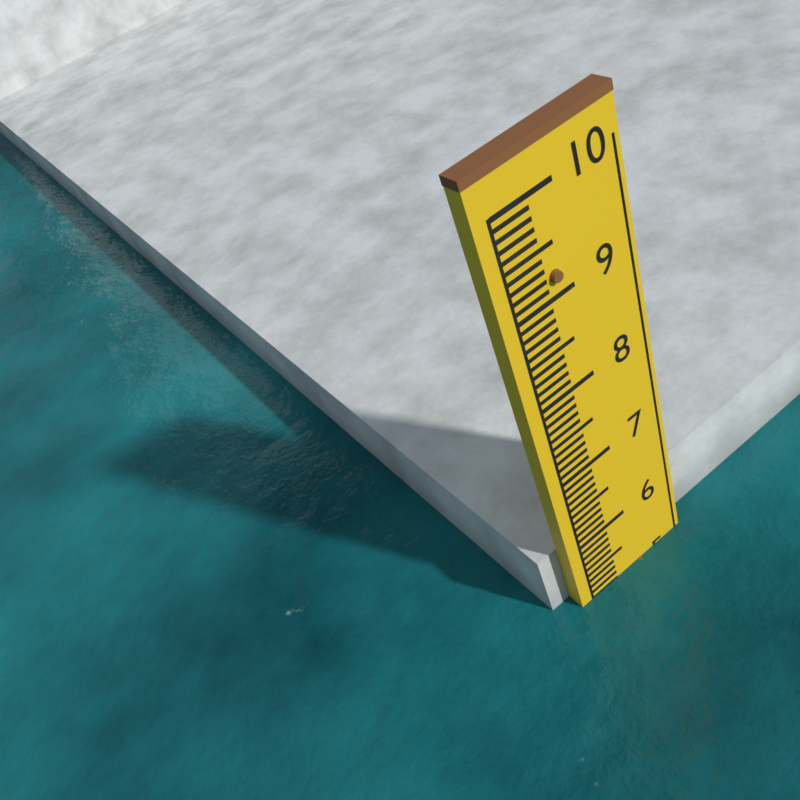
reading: 5.1 (no unit)
